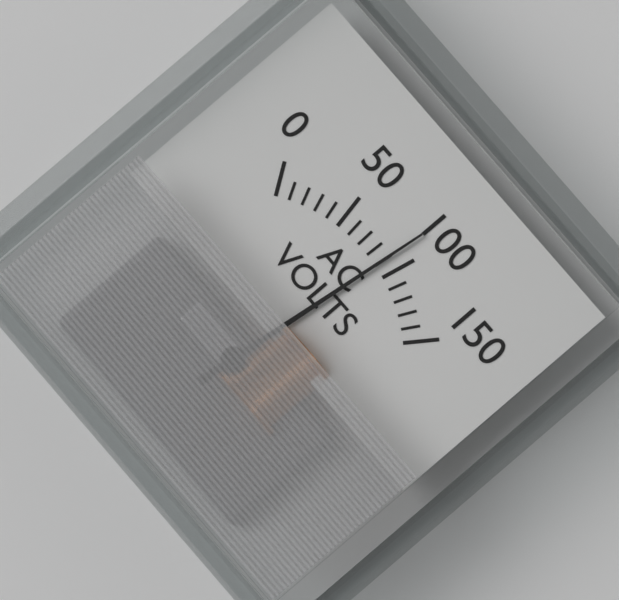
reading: 90 V
